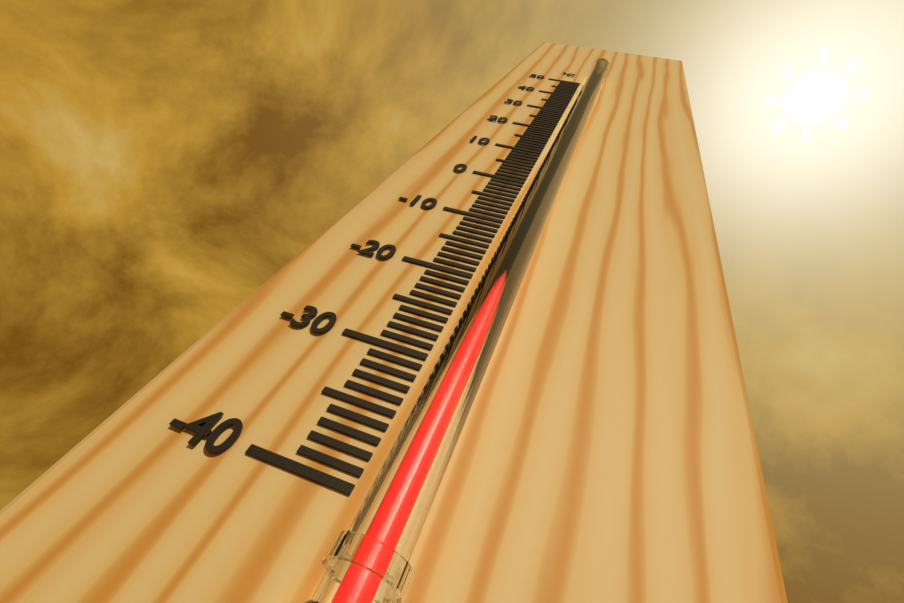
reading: -18 °C
